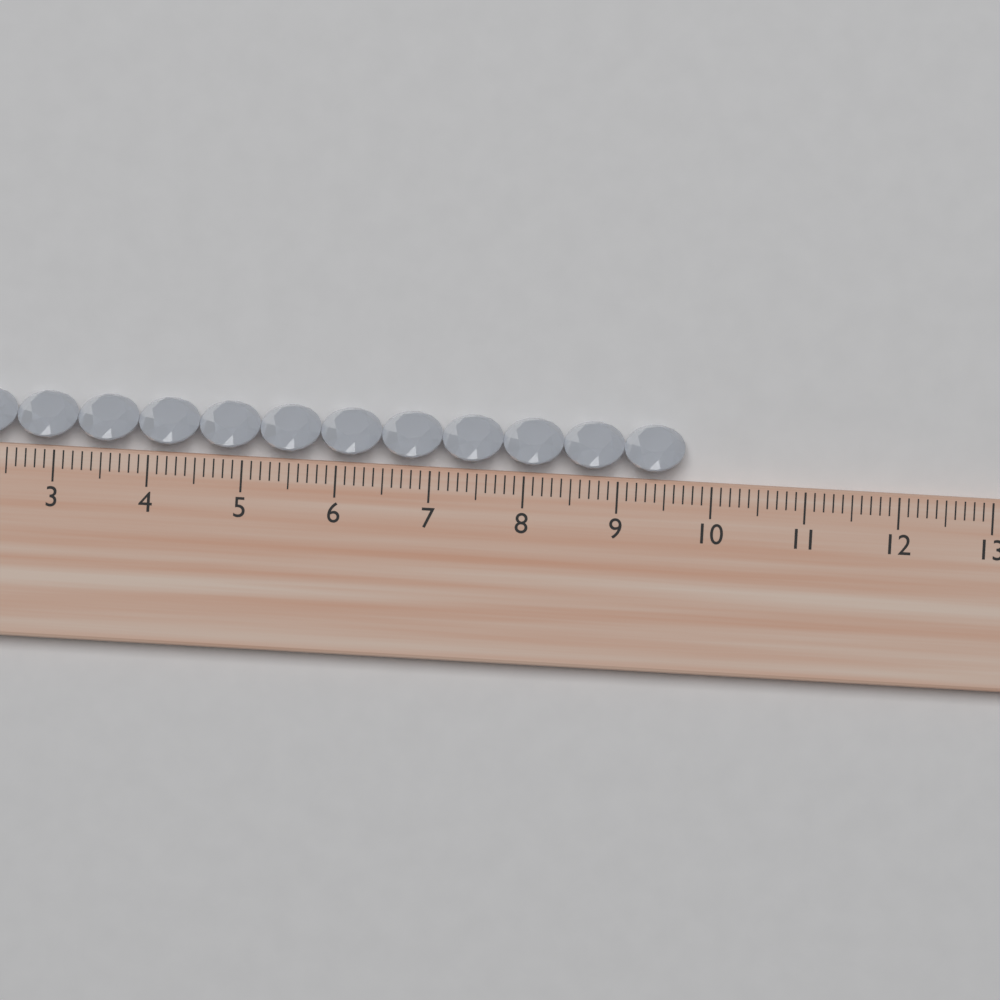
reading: 9.7 cm
